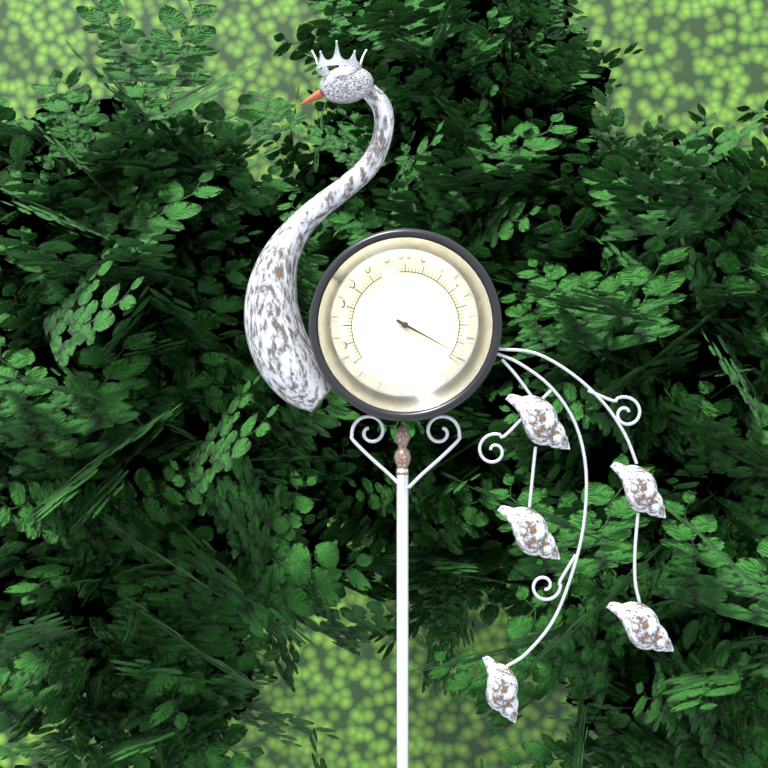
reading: 116 °F
